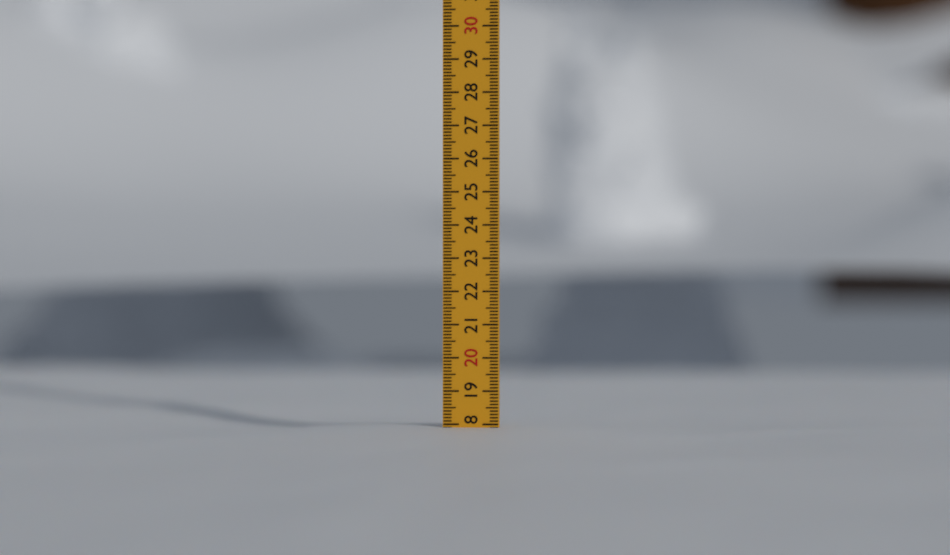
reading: 17.9 (no unit)
